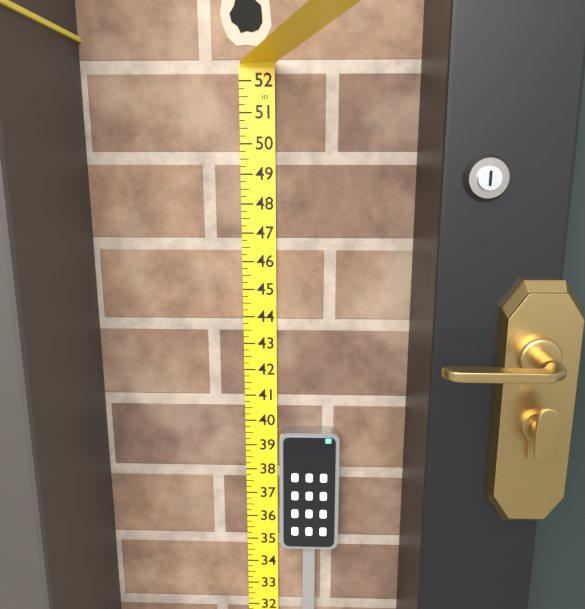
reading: 39.75 in
